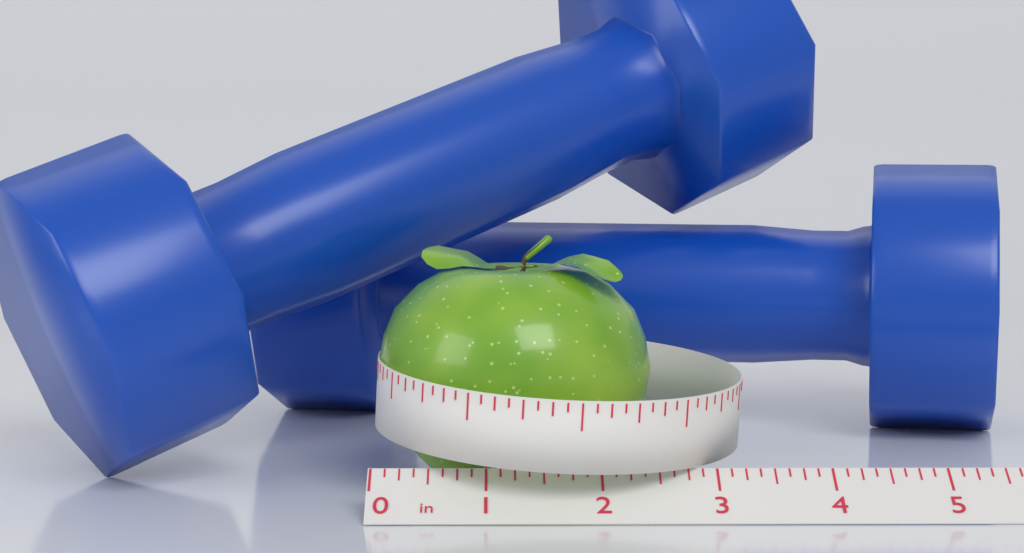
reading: 2.500 in
